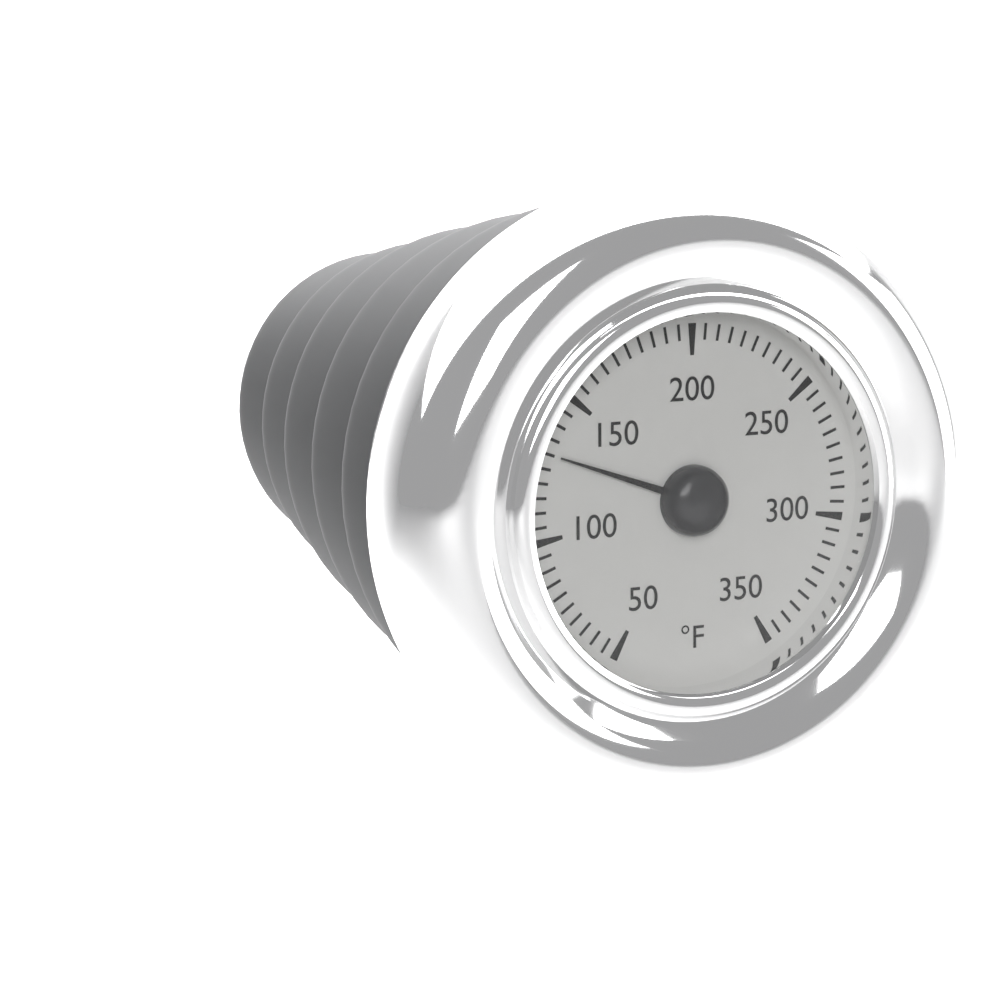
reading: 130 °F
